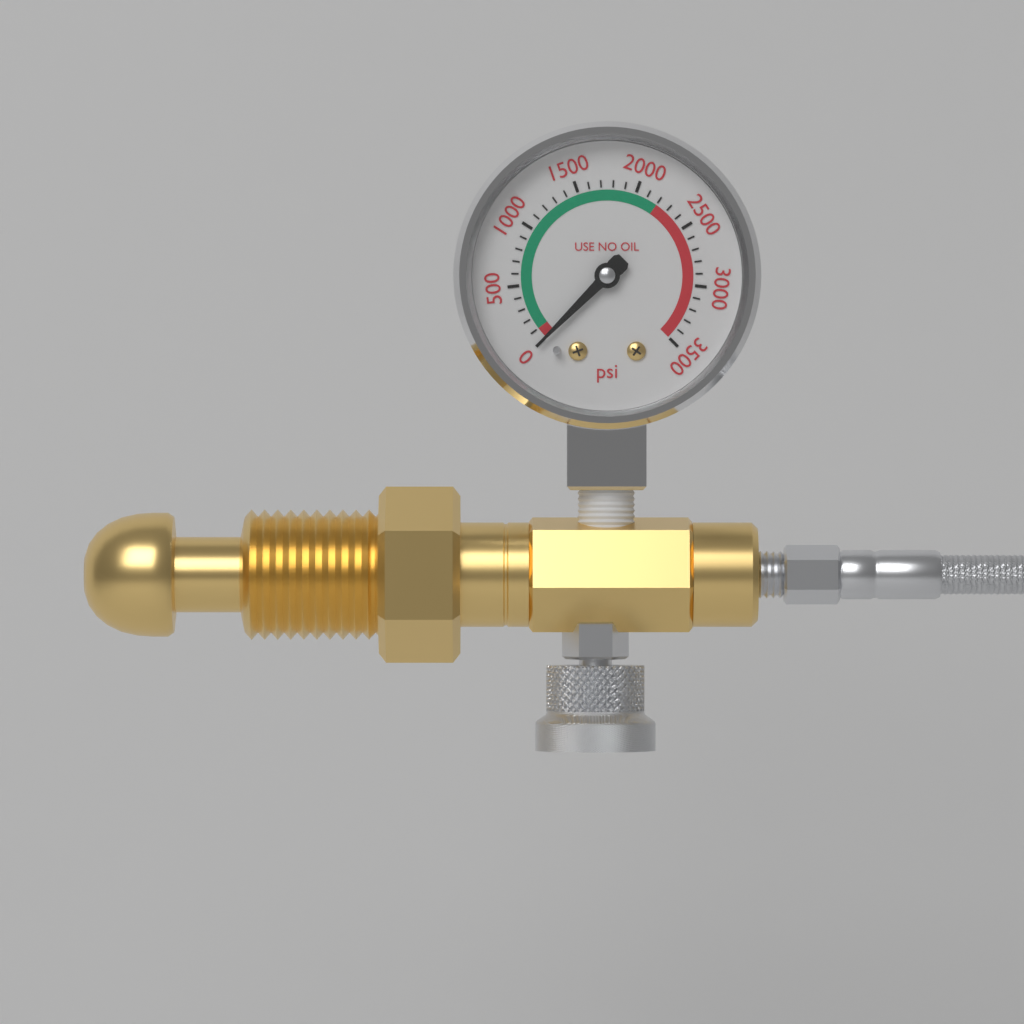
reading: 0 psi
